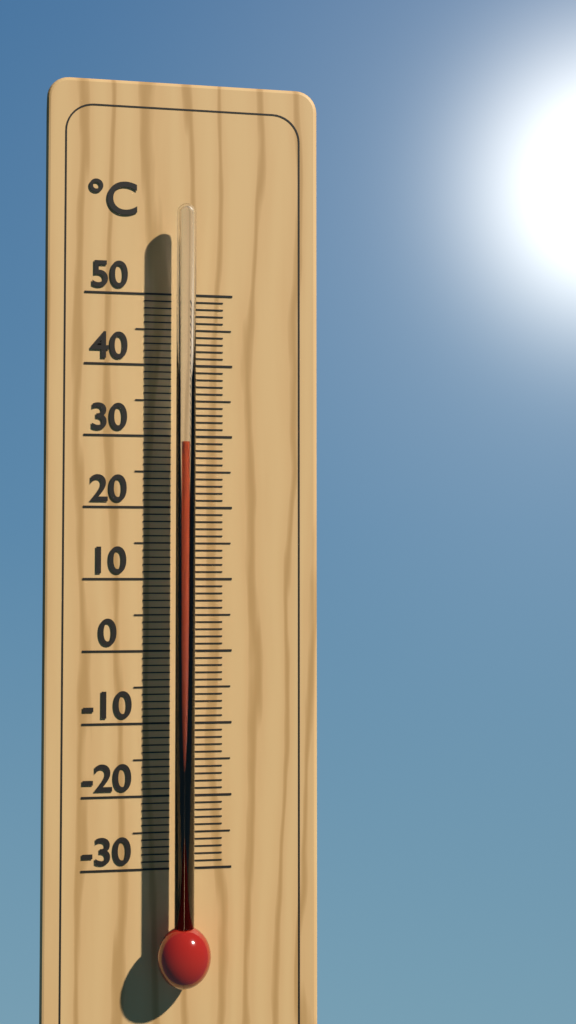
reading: 29 °C
